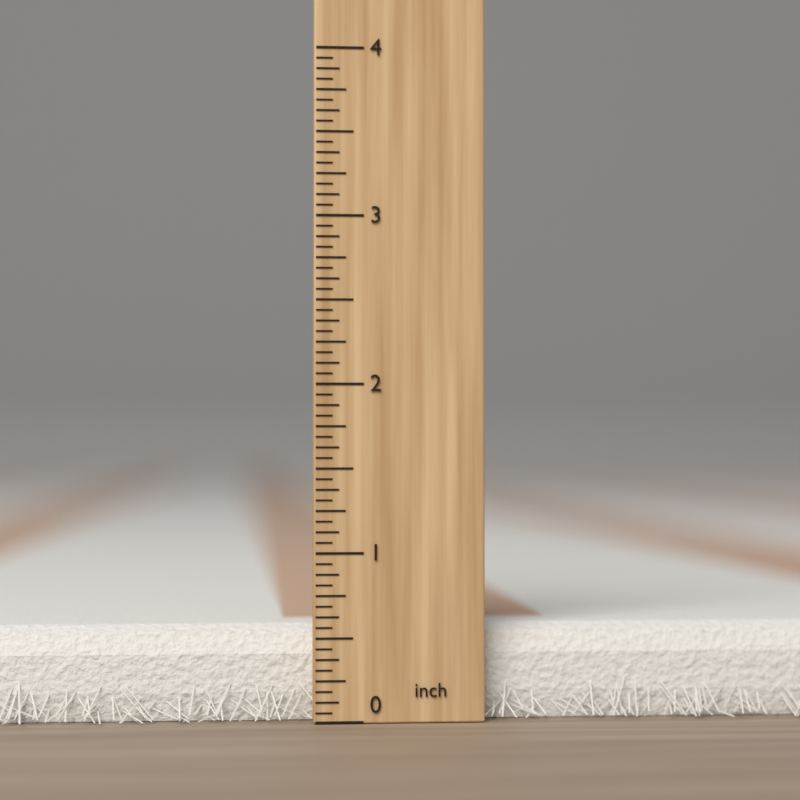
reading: 0.5625 inch
